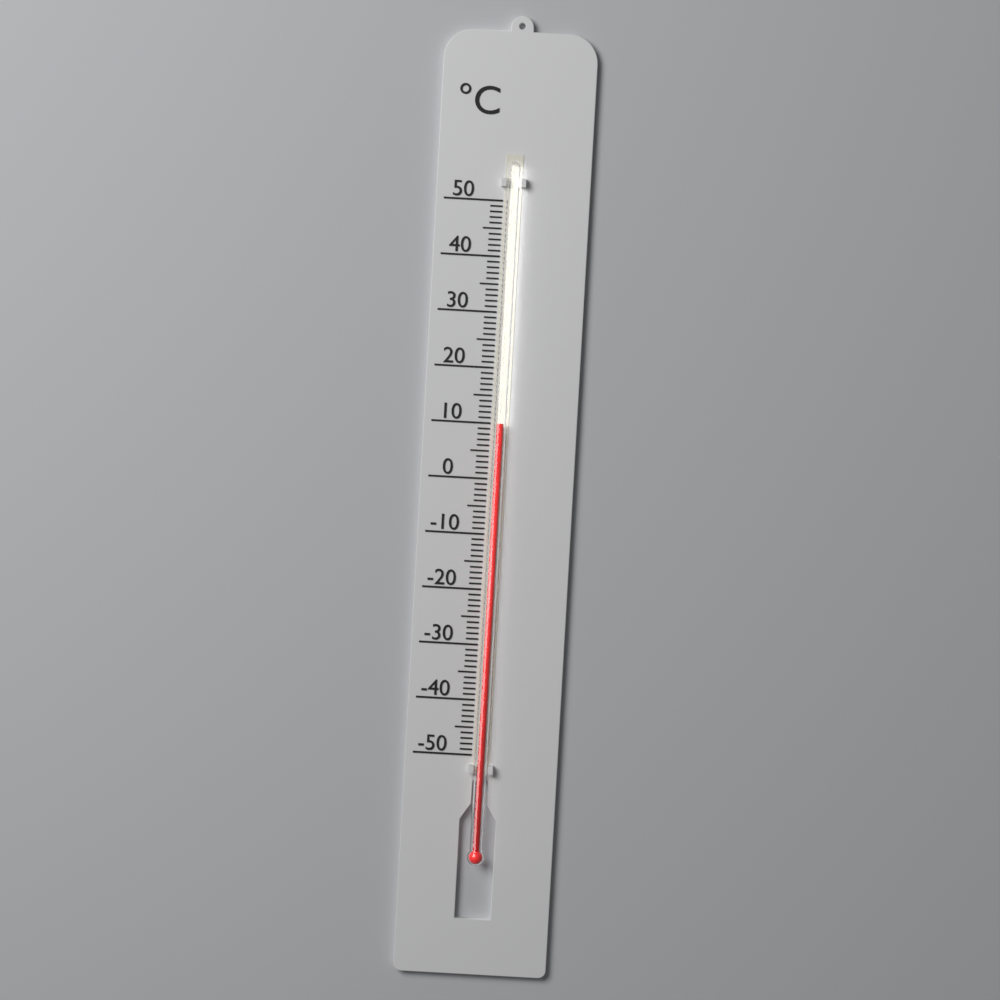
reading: 10 °C
